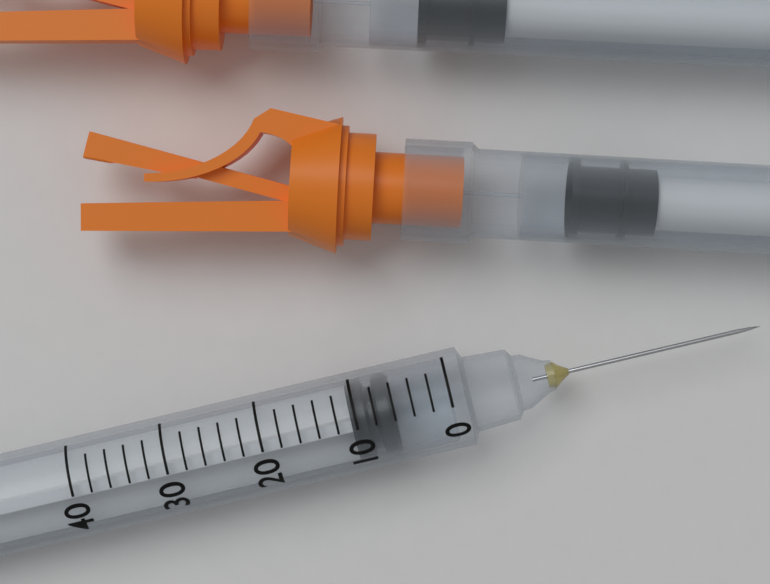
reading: 6 (no unit)
